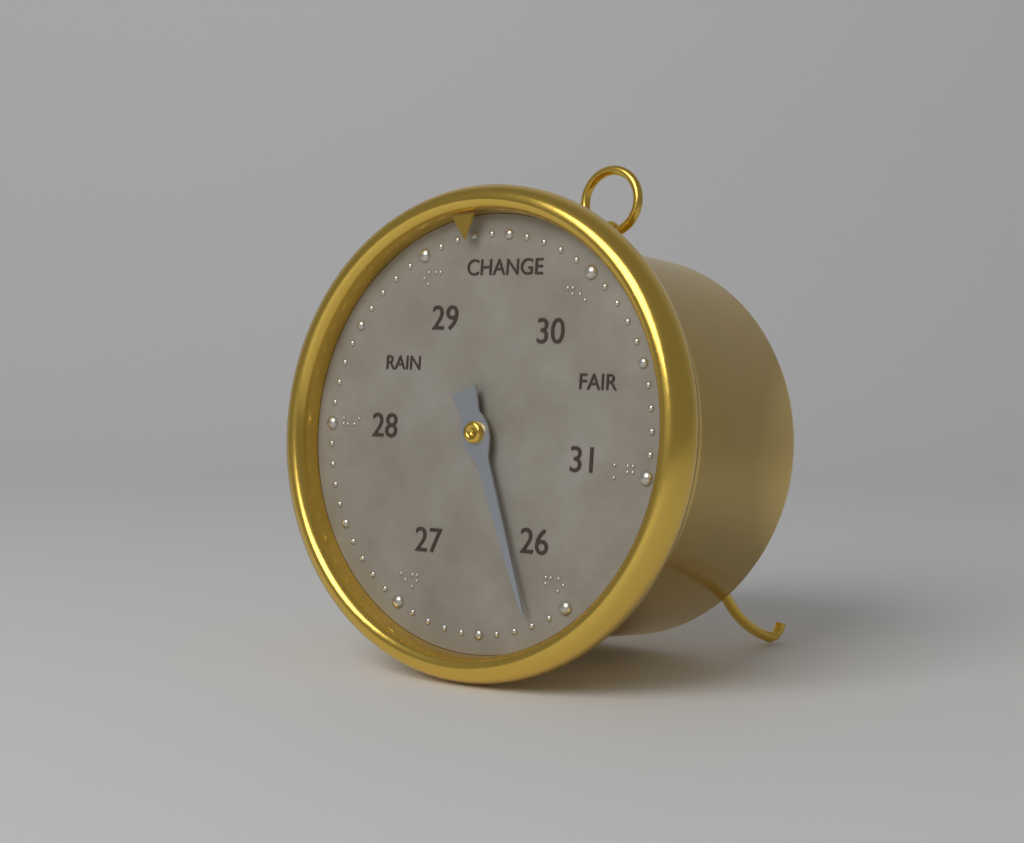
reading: 26.2 (no unit)
